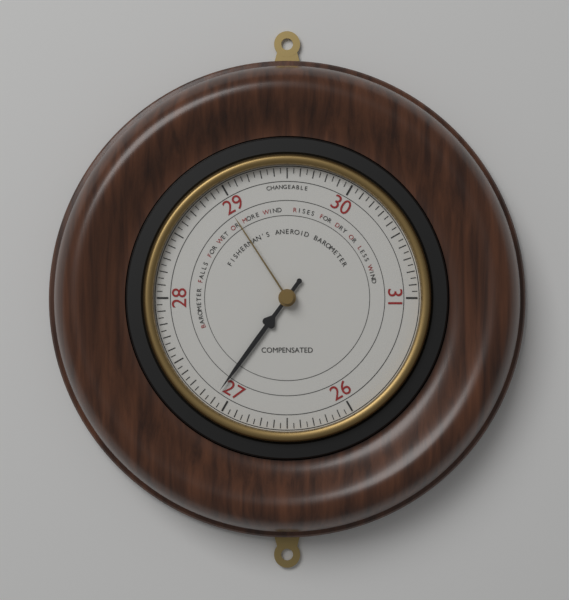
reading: 27.10 (no unit)
